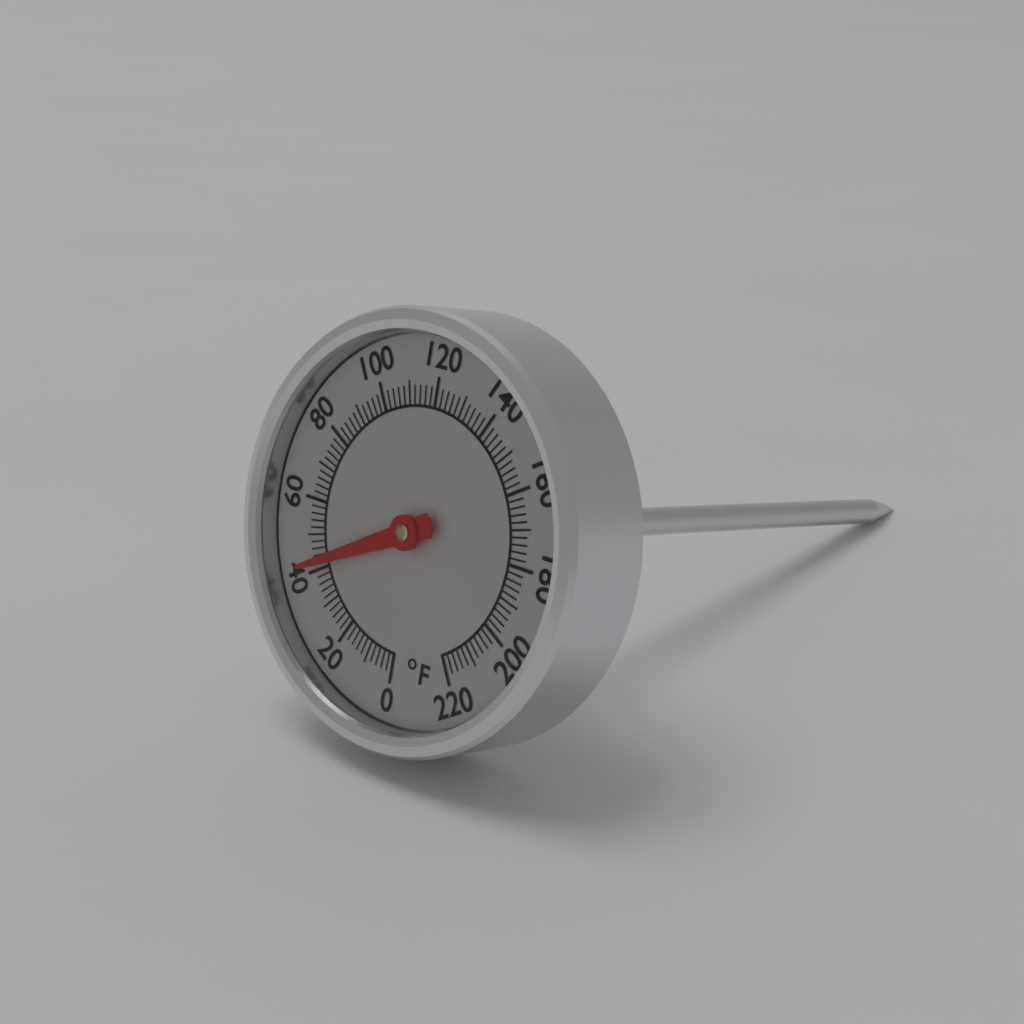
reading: 42 °F
